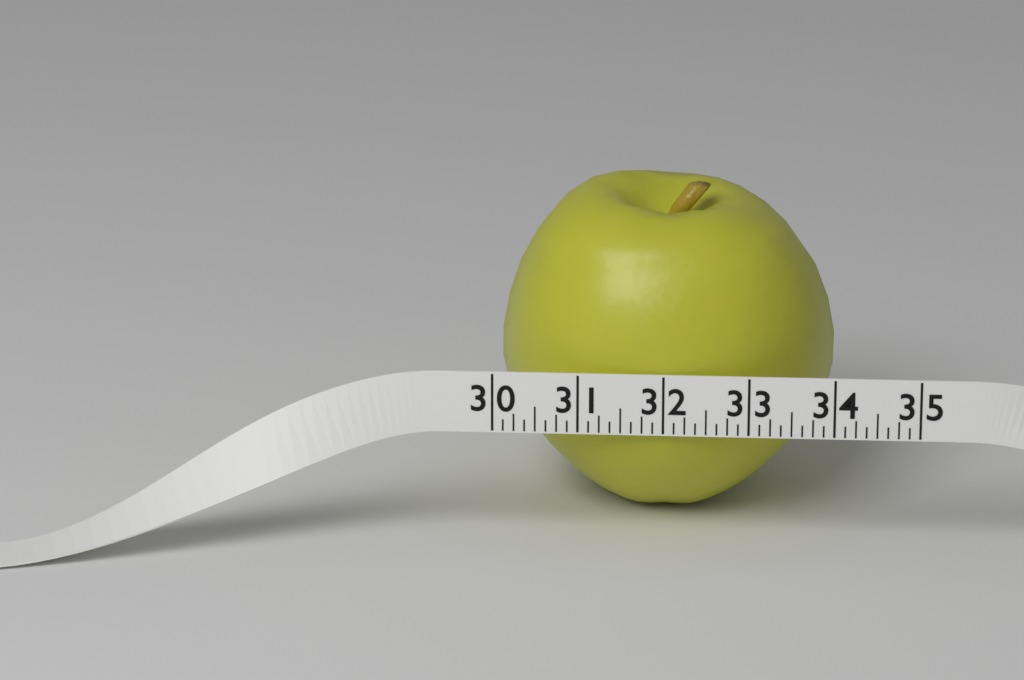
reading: 34.000 (no unit)
